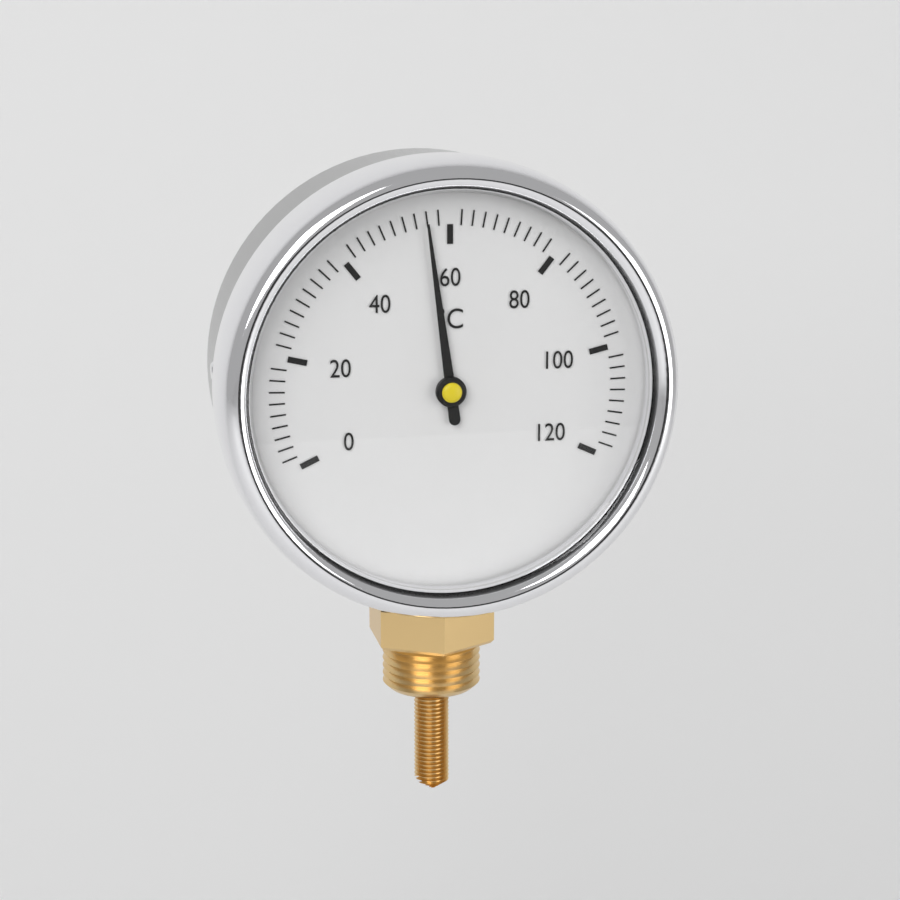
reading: 56 °C
